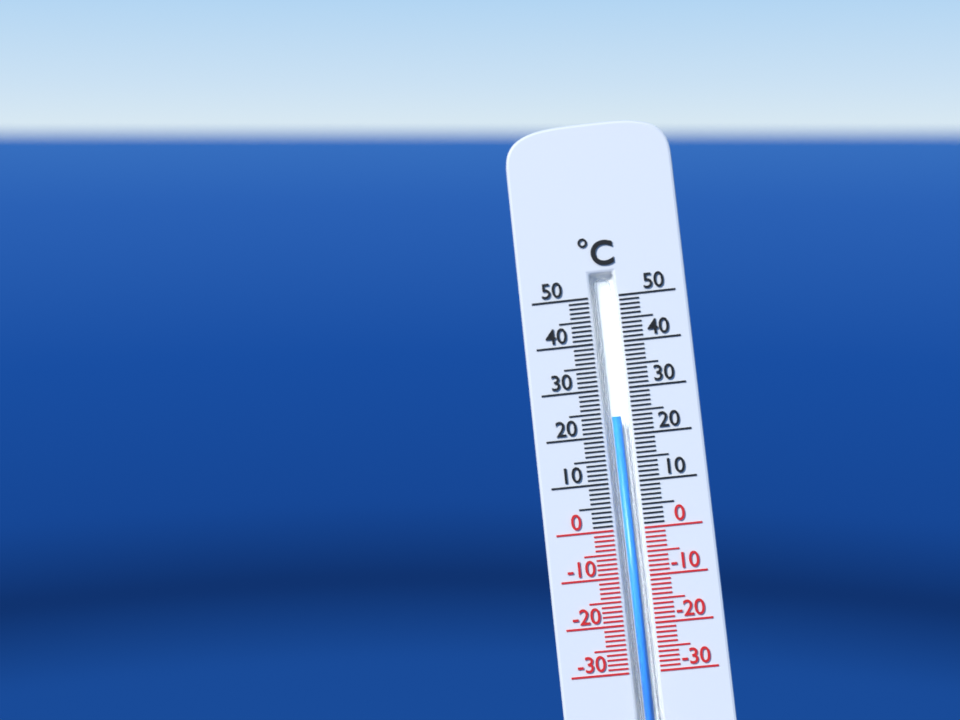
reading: 24 °C
